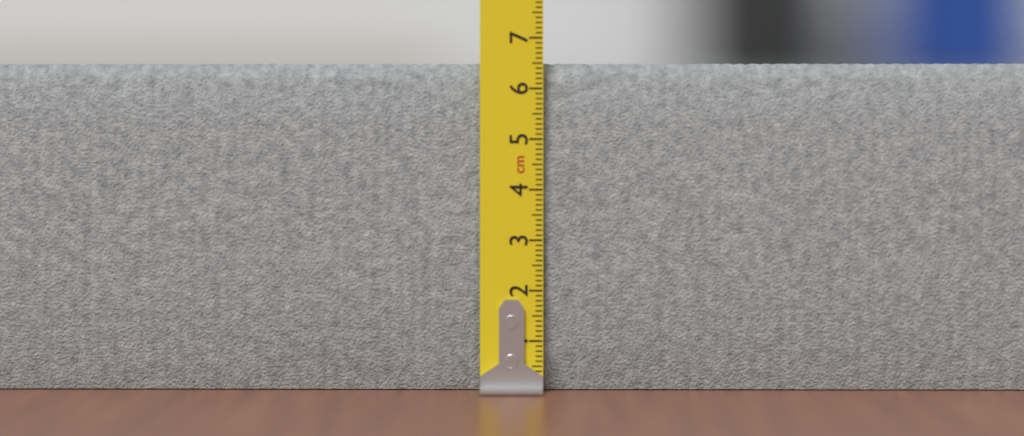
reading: 6.5 cm
